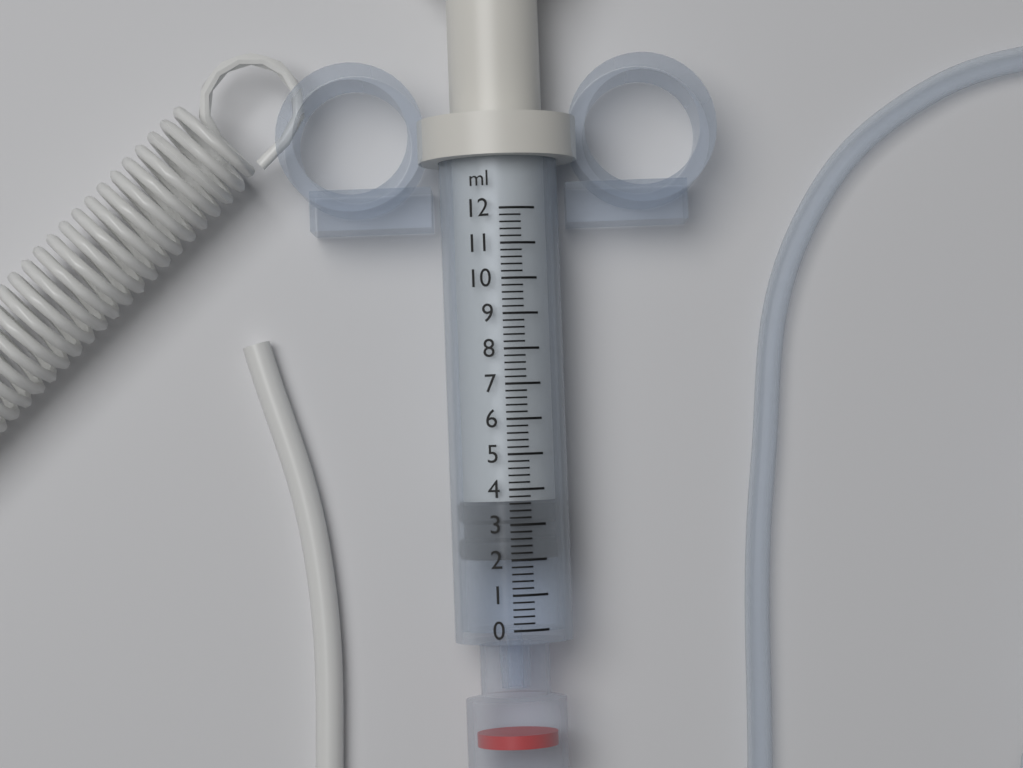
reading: 2.0 ml
